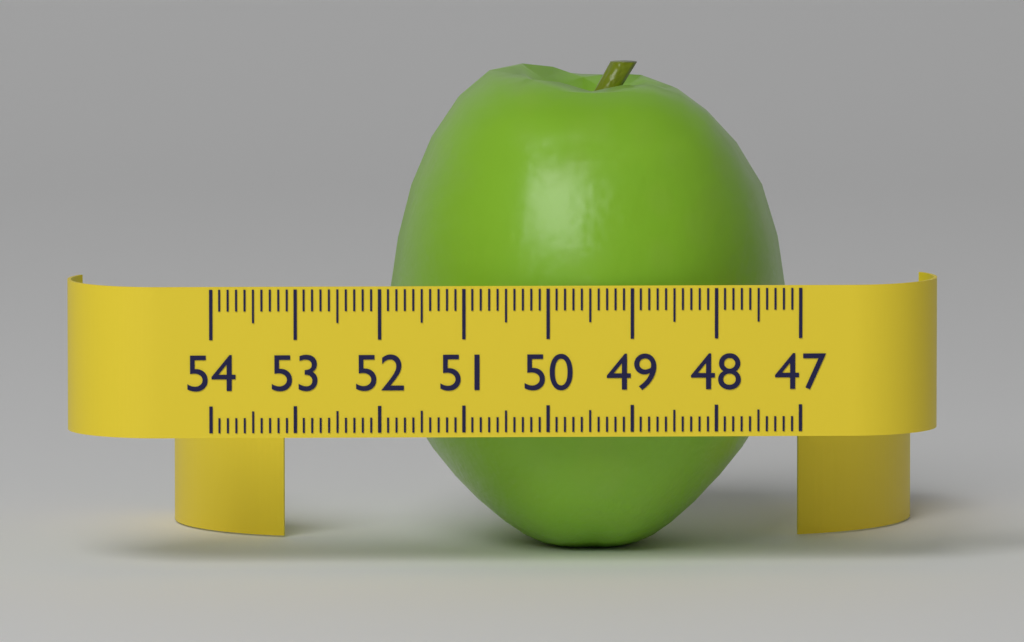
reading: 51.8 (no unit)
